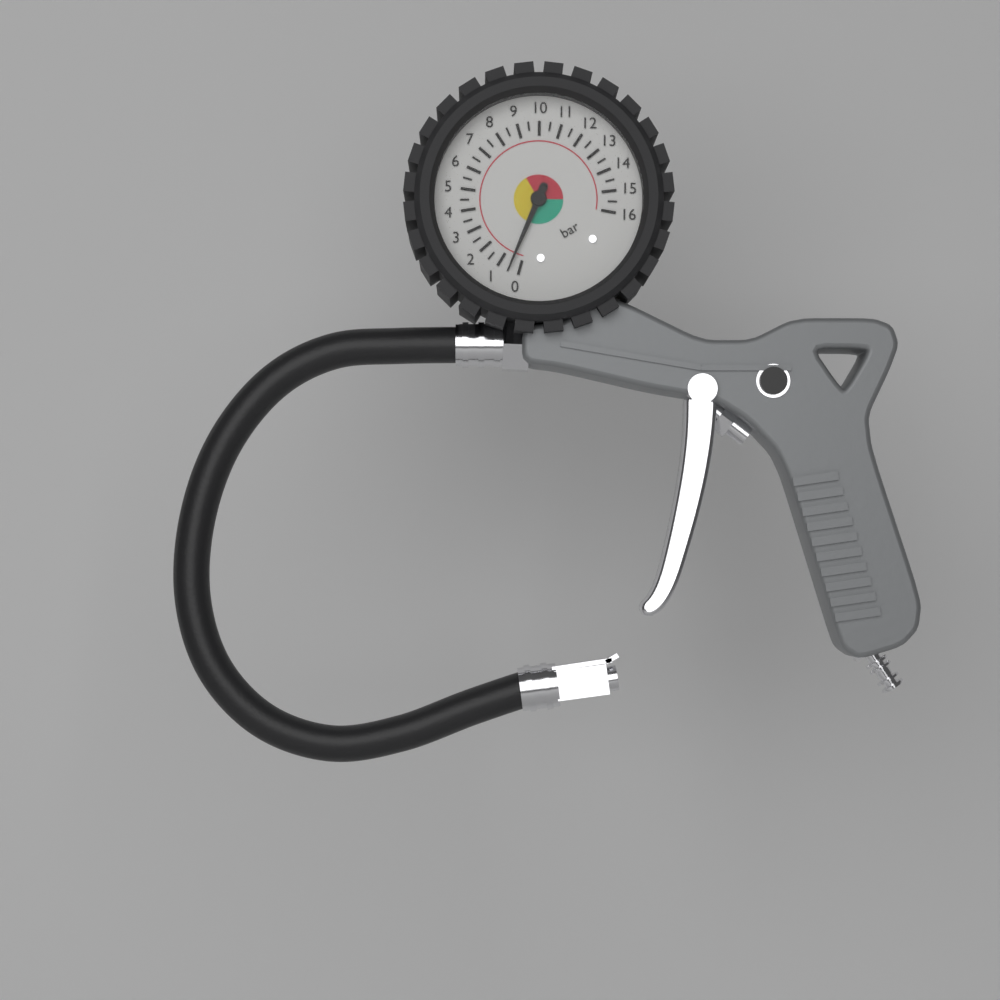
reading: 0.5 bar
